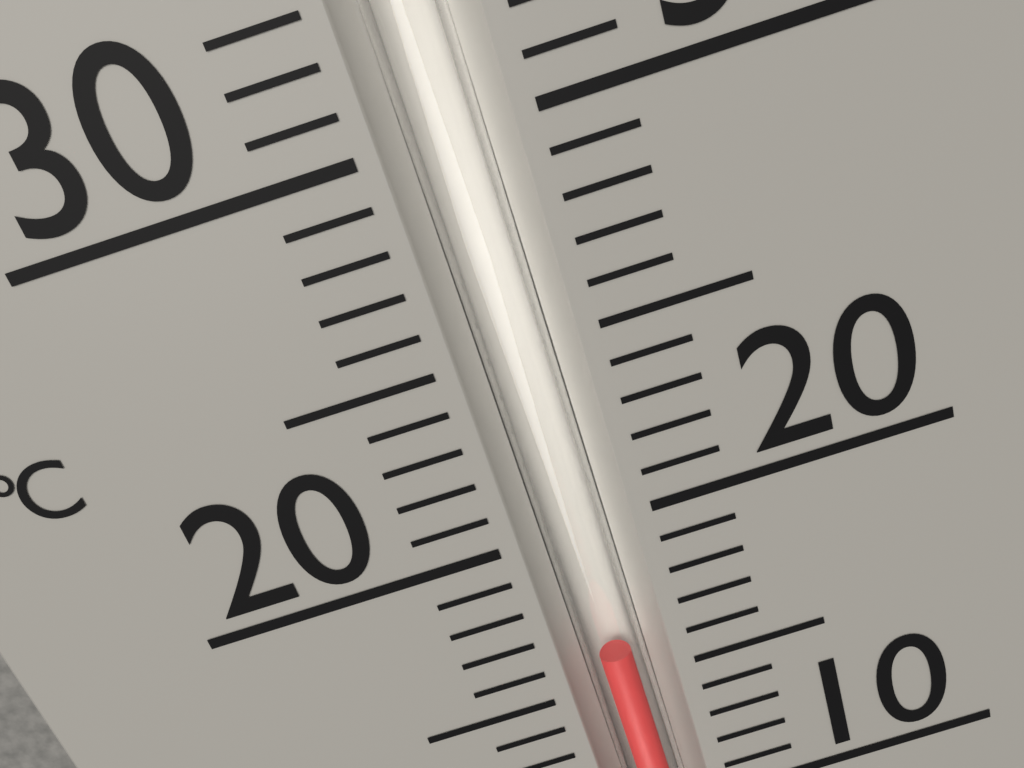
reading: 16 °C
